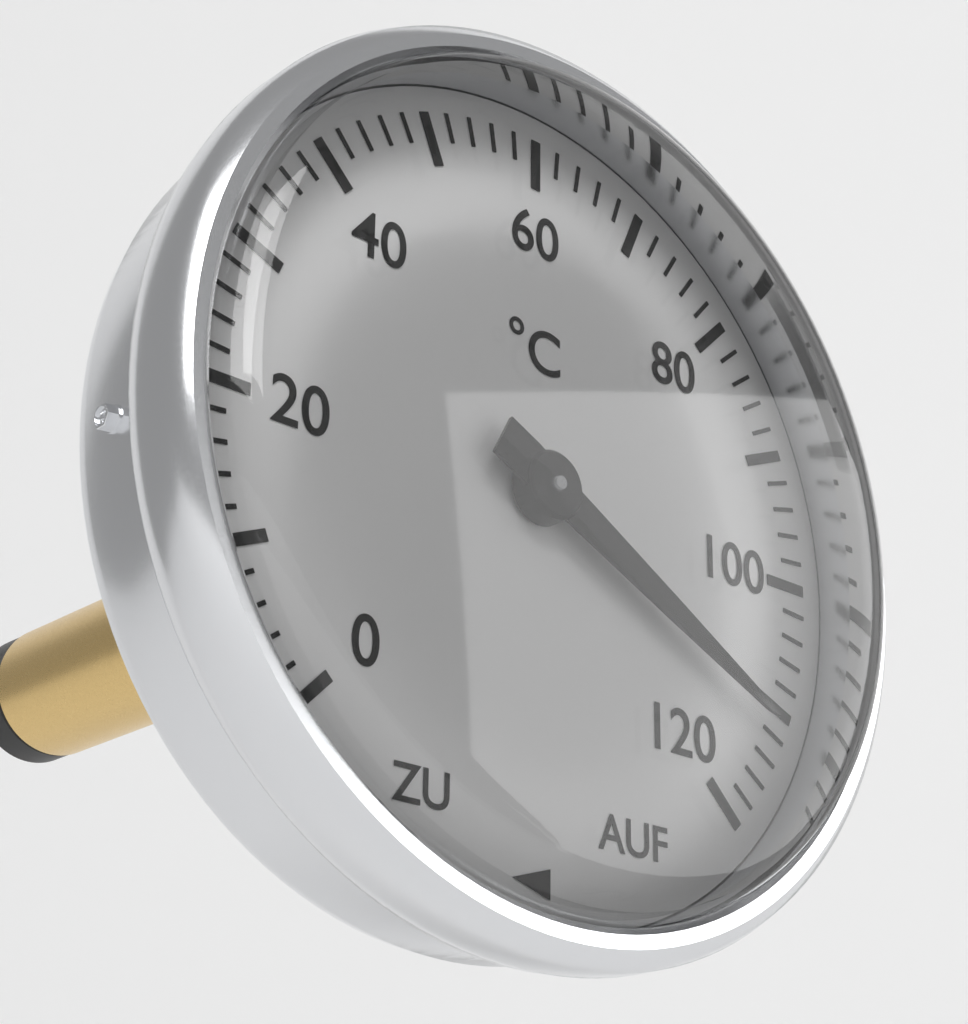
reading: 112 °C
